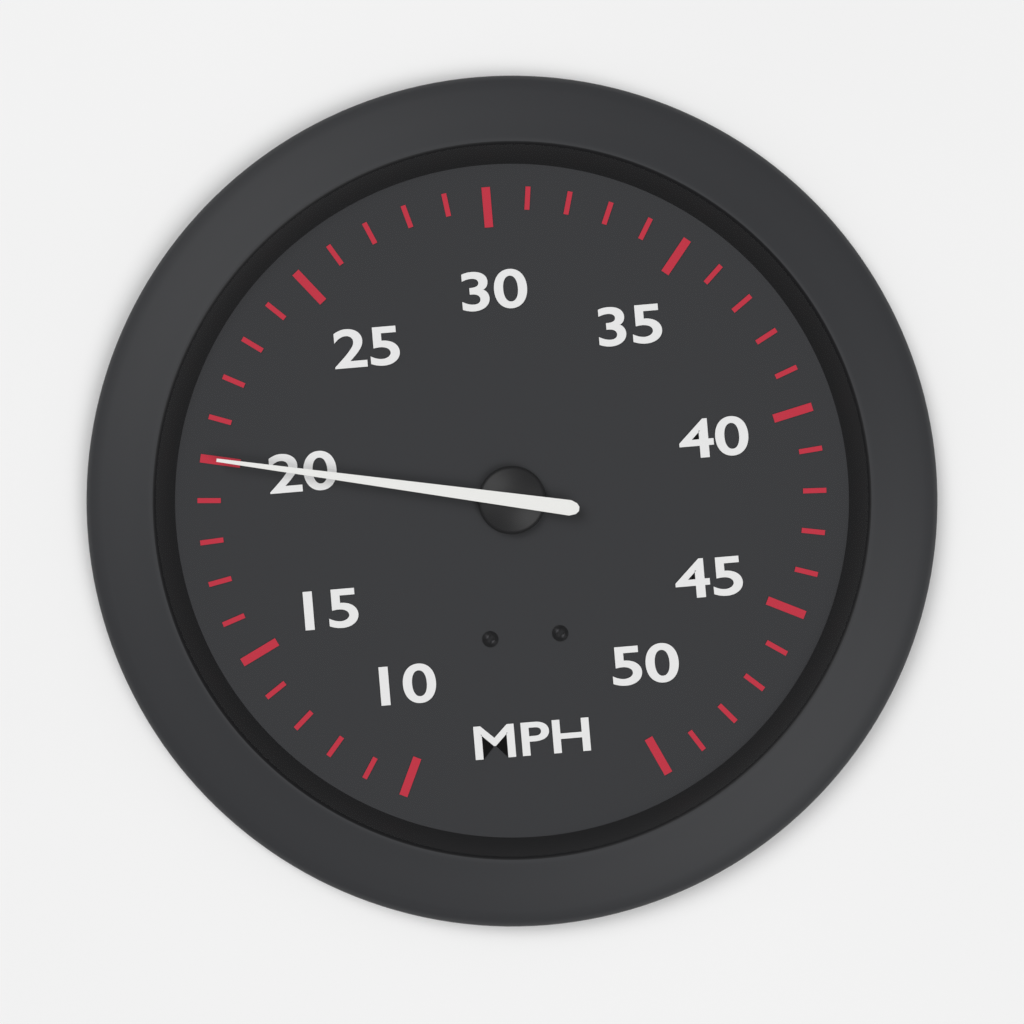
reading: 20 MPH
